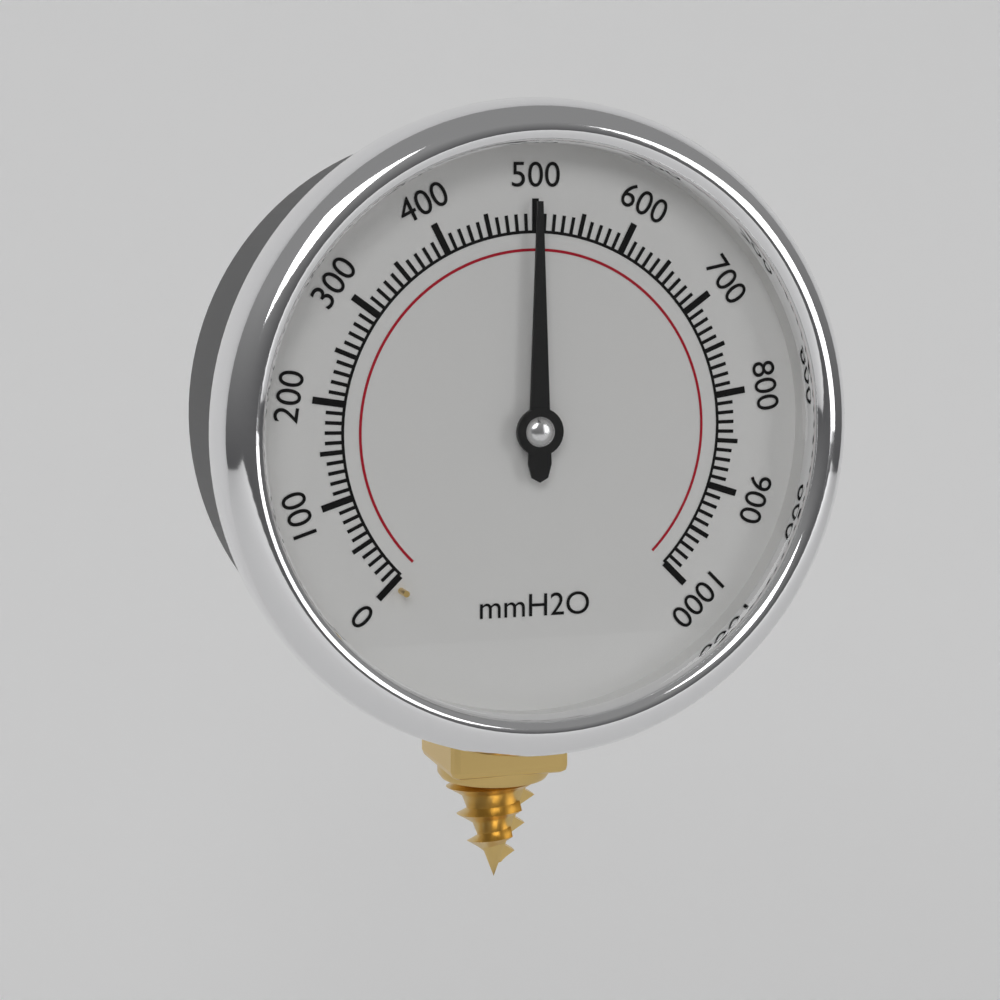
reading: 500 mmH2O
